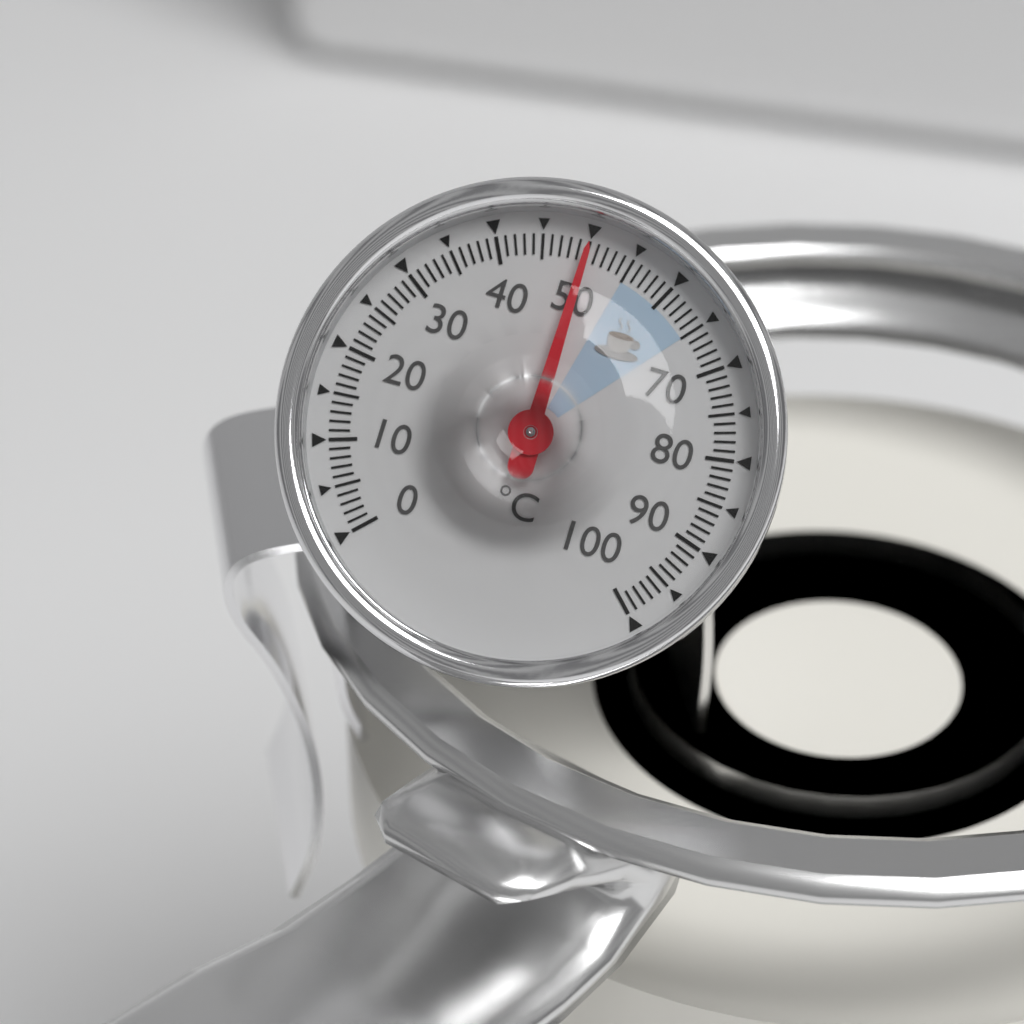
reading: 50 °C
